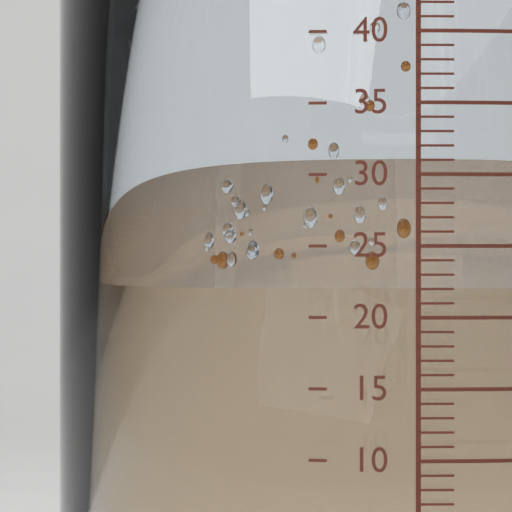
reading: 22 (no unit)
